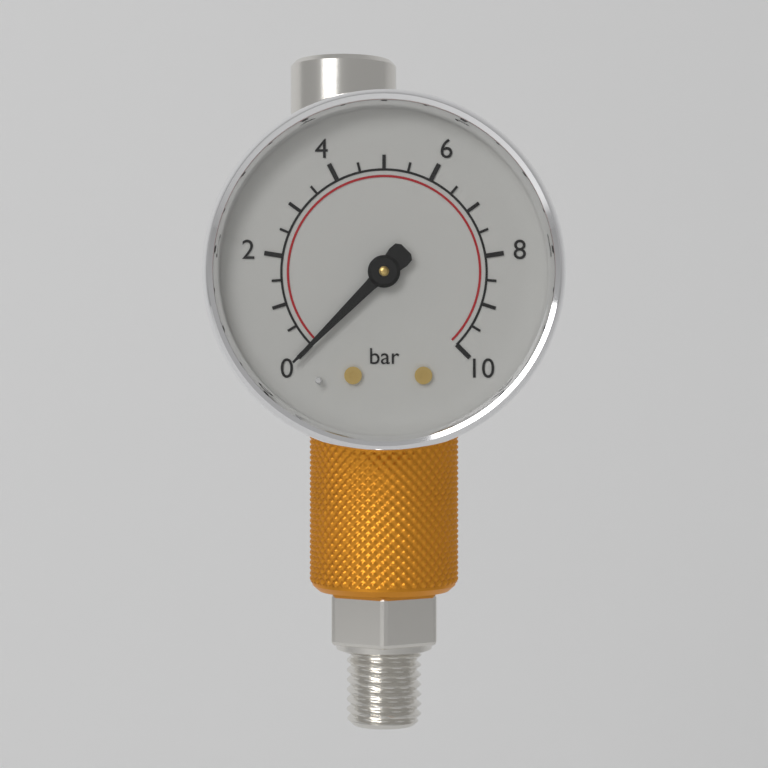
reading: 0.0 bar
